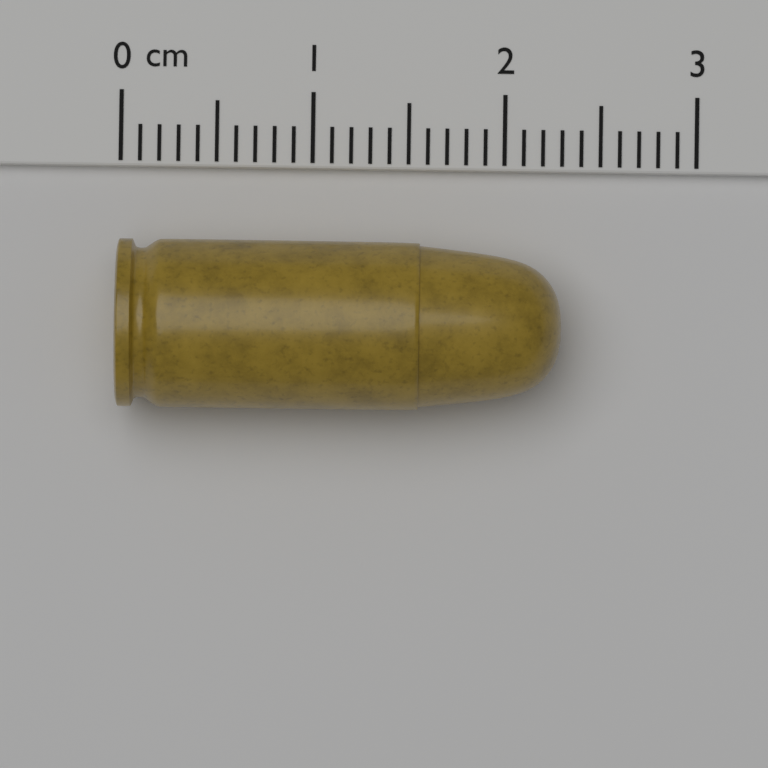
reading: 2.3 cm
